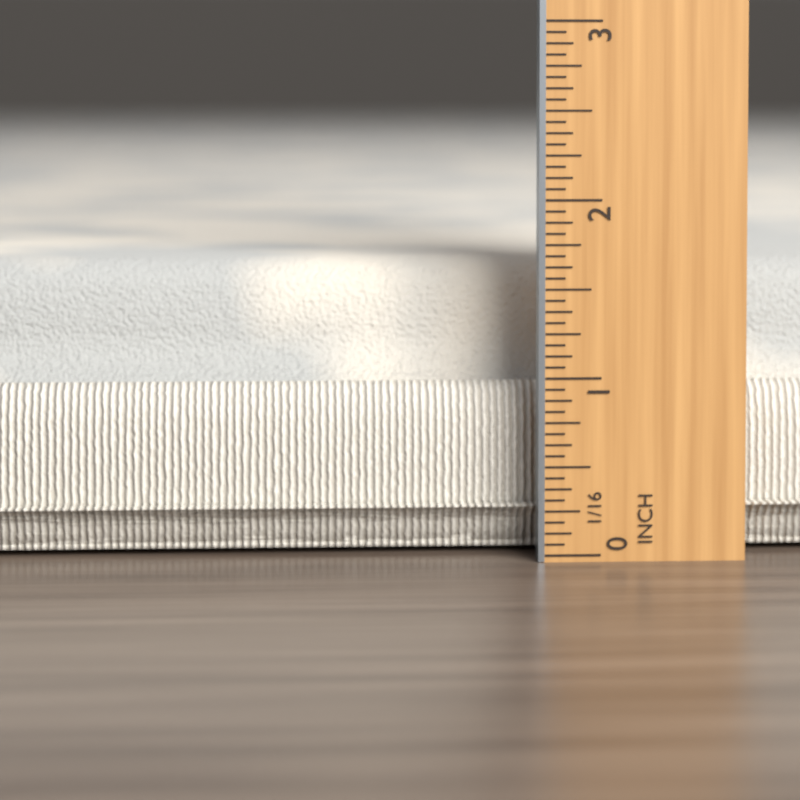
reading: 1.6250 in
